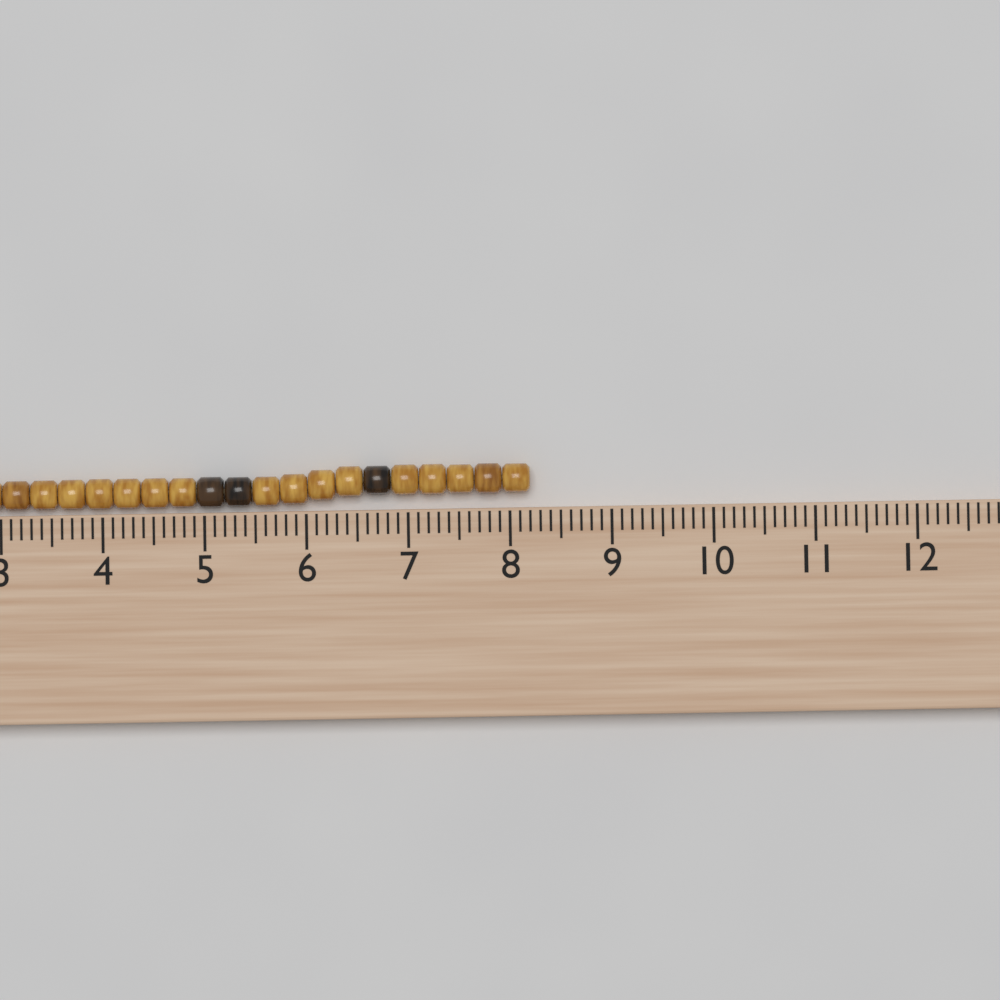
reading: 8.2 cm
